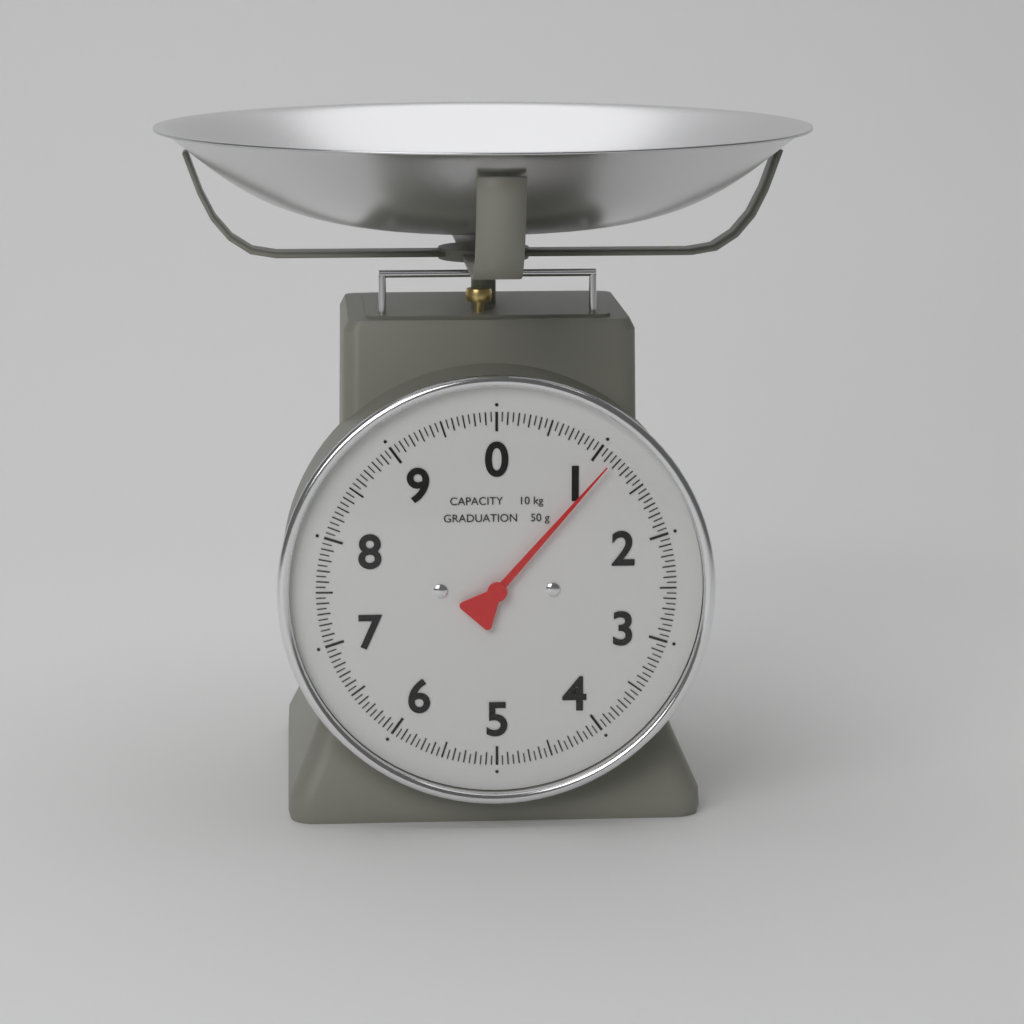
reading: 1.15 kg
